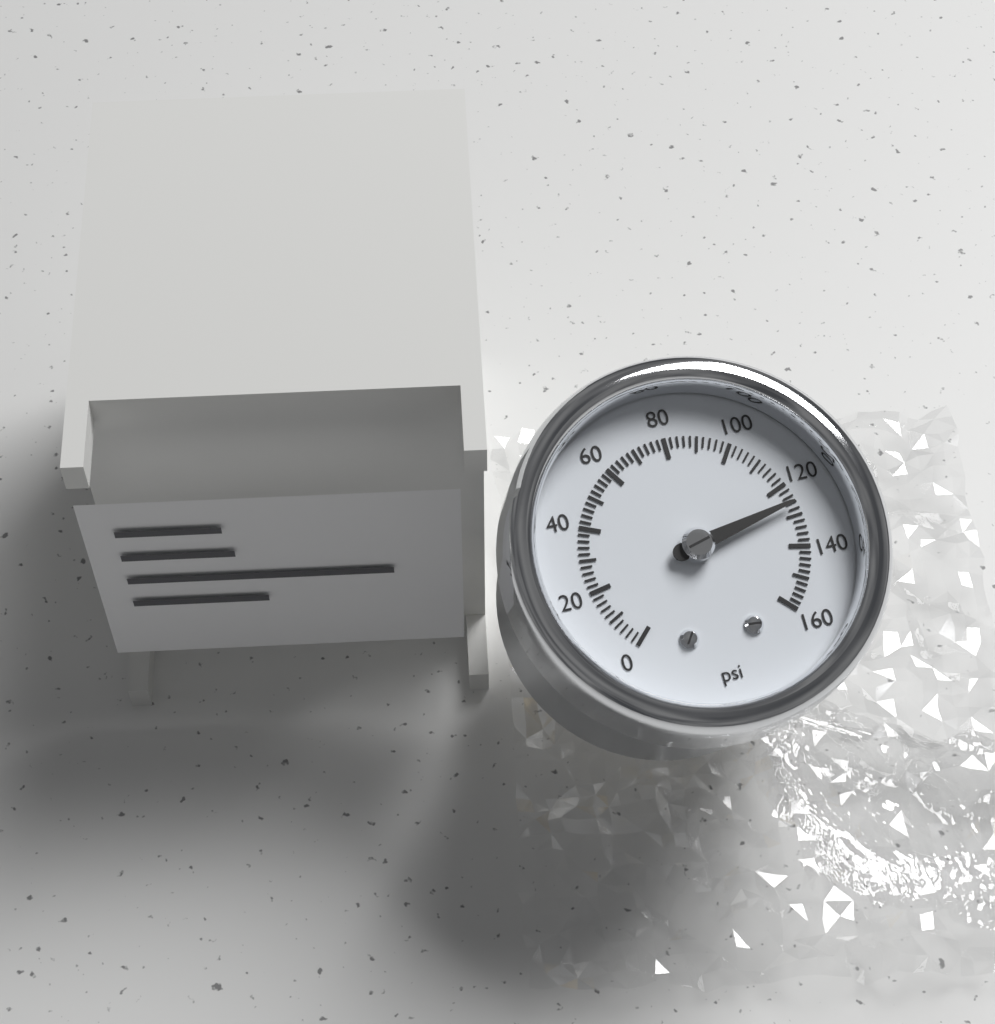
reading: 126 psi
